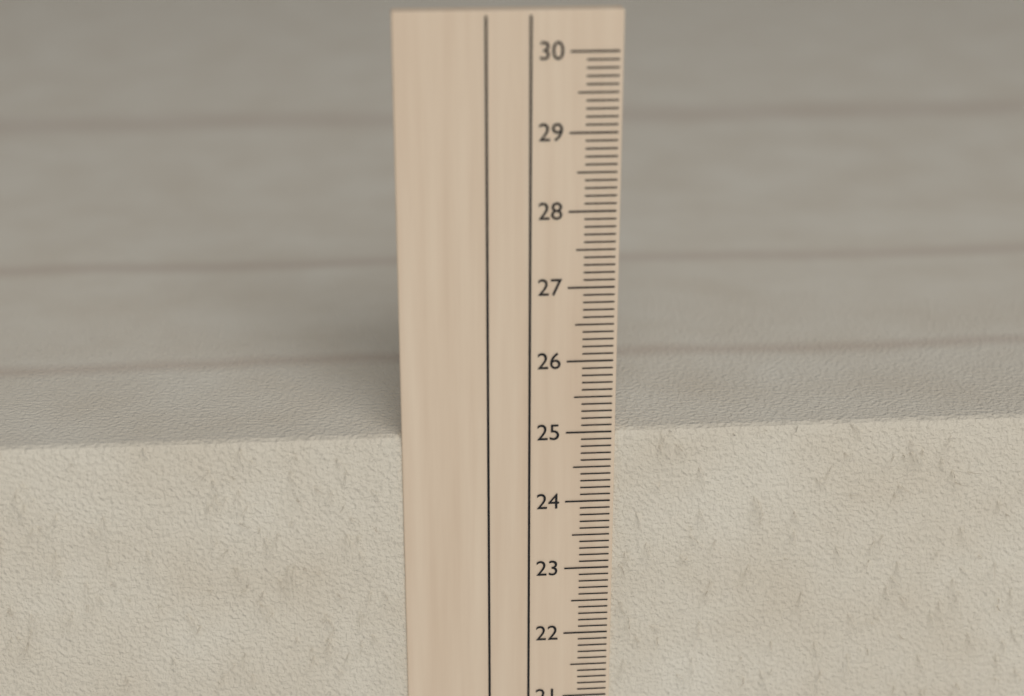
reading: 25.0 cm
